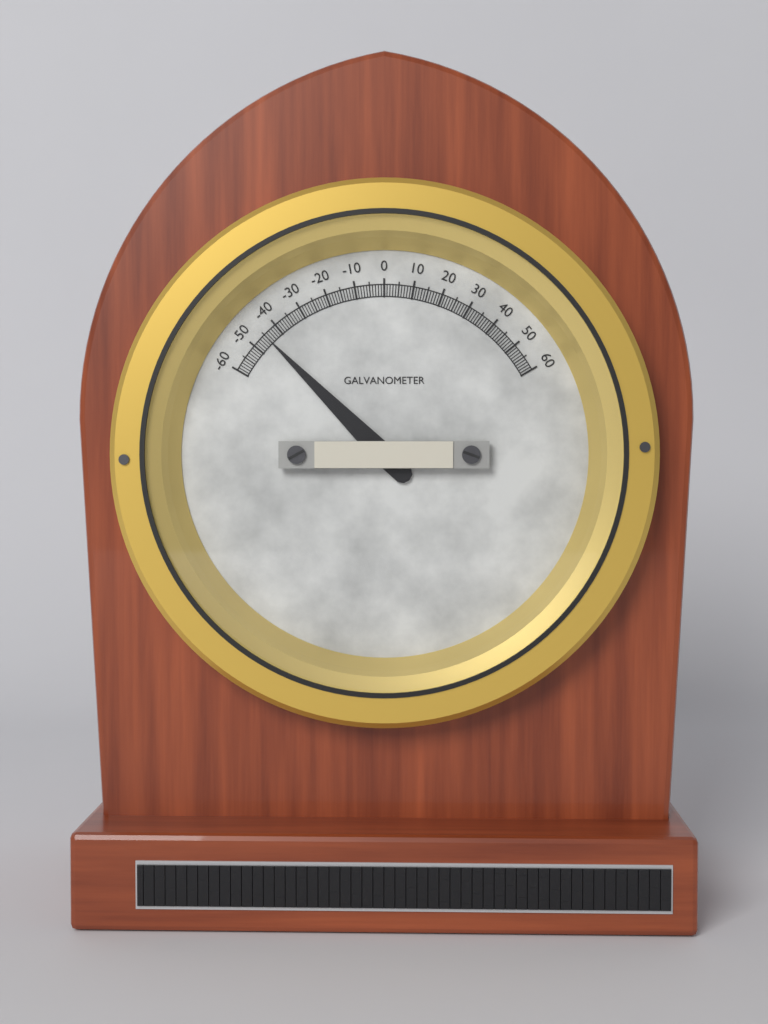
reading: -45 (no unit)
